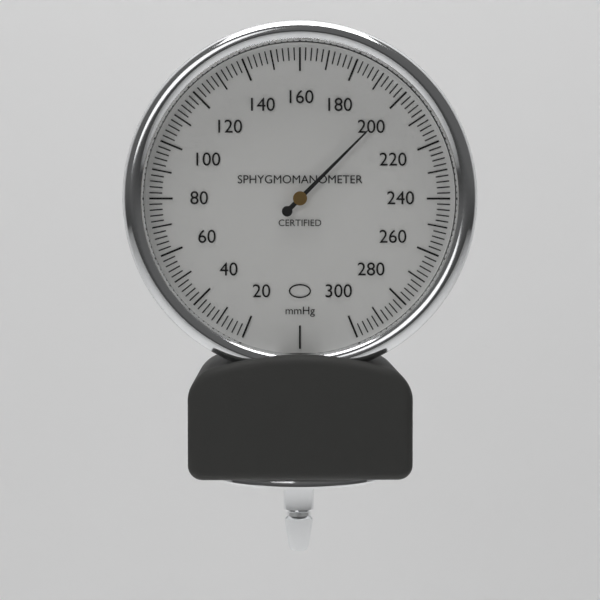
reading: 200 mmHg
